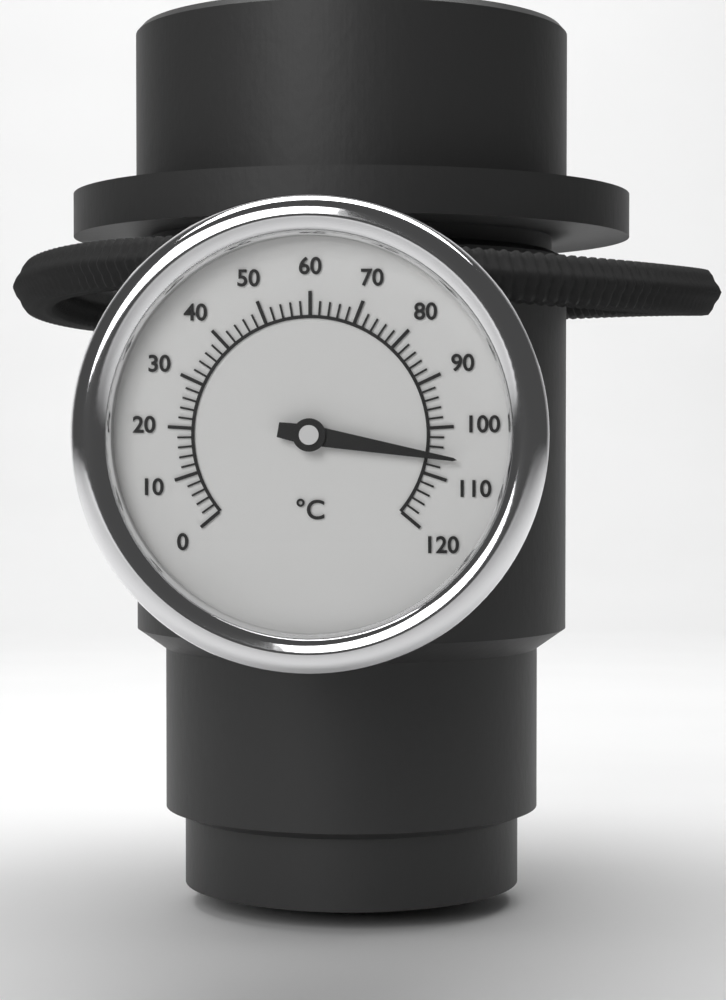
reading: 106 °C
